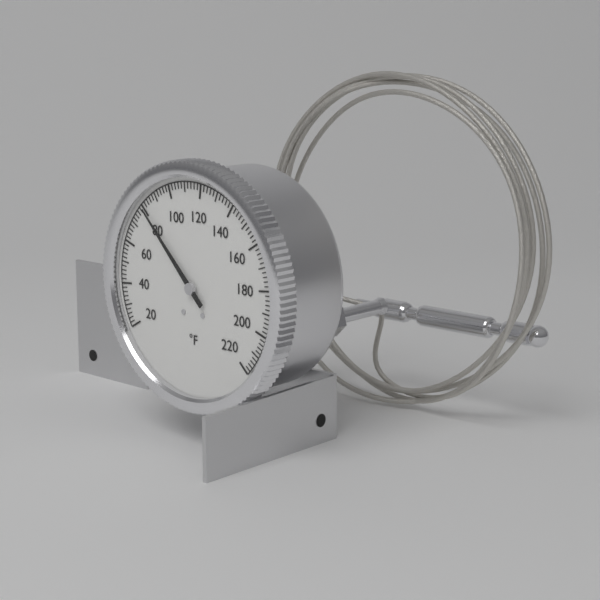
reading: 80 °F
